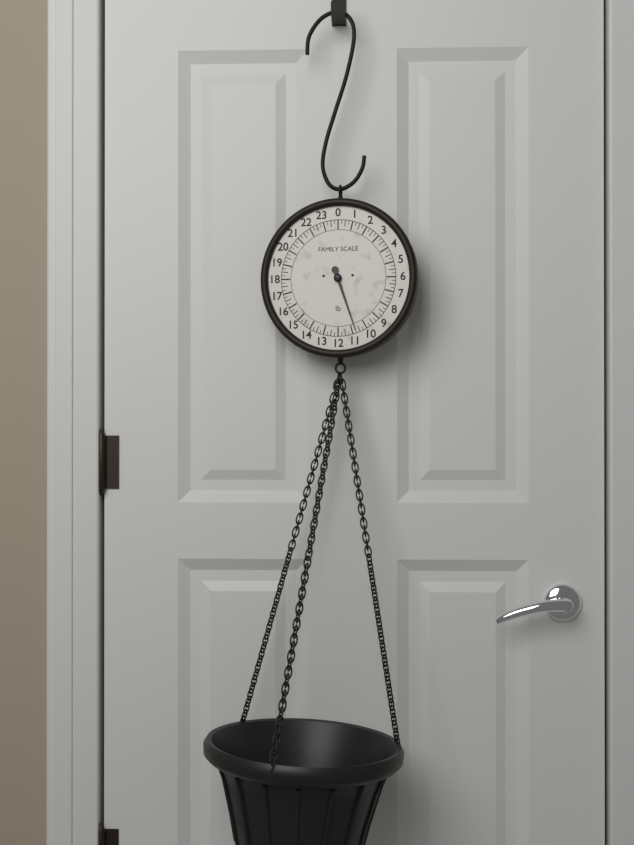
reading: 10.75 lb
